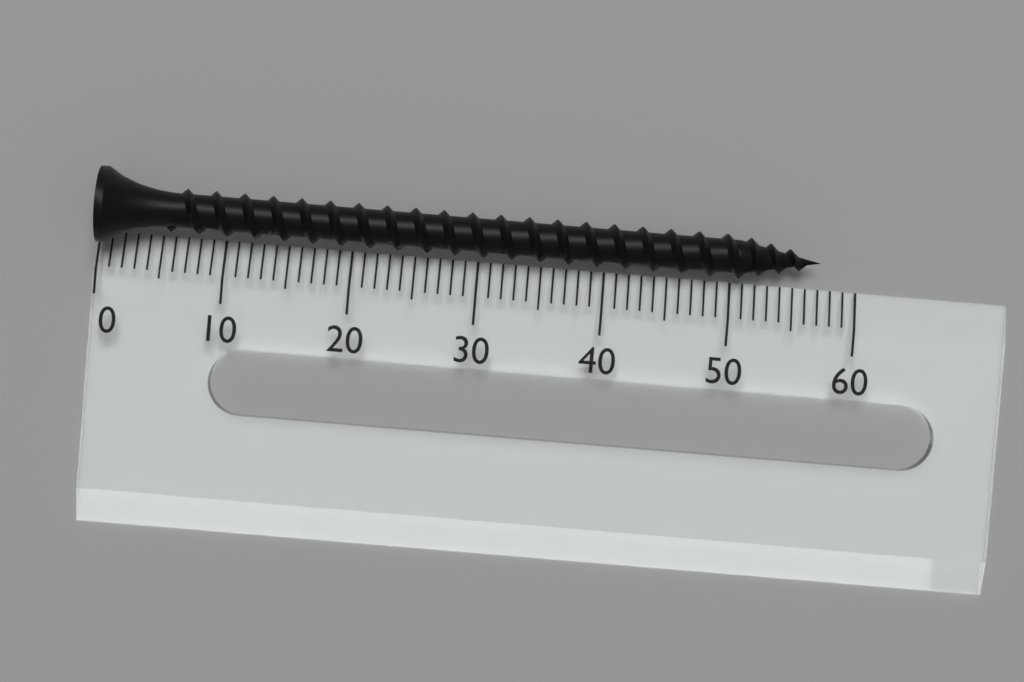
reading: 57 (no unit)
